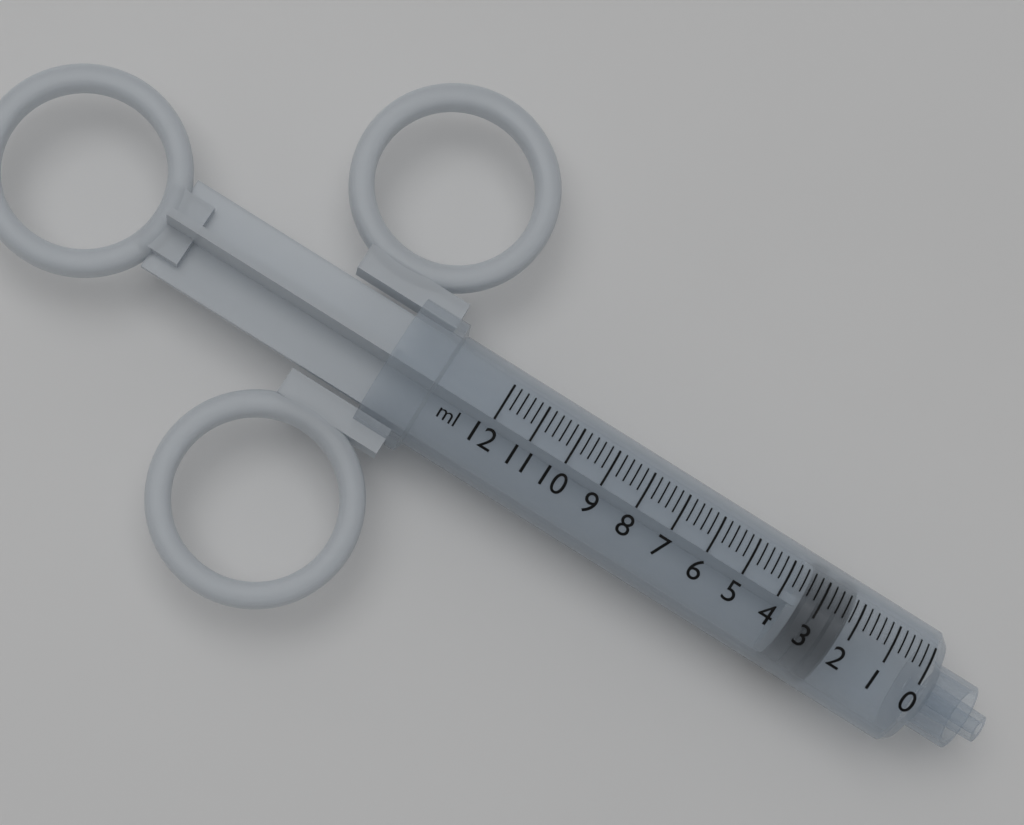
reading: 2.2 ml
